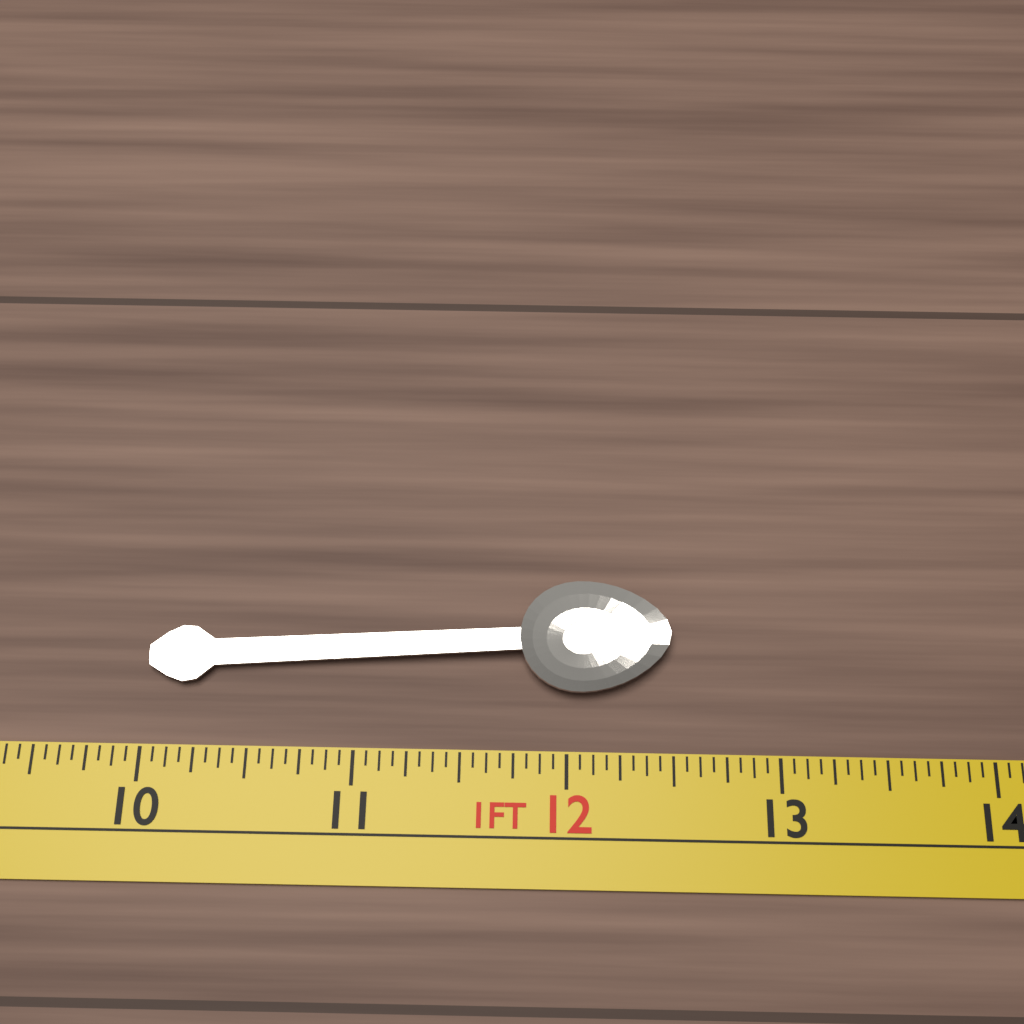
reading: 12.5000 in
